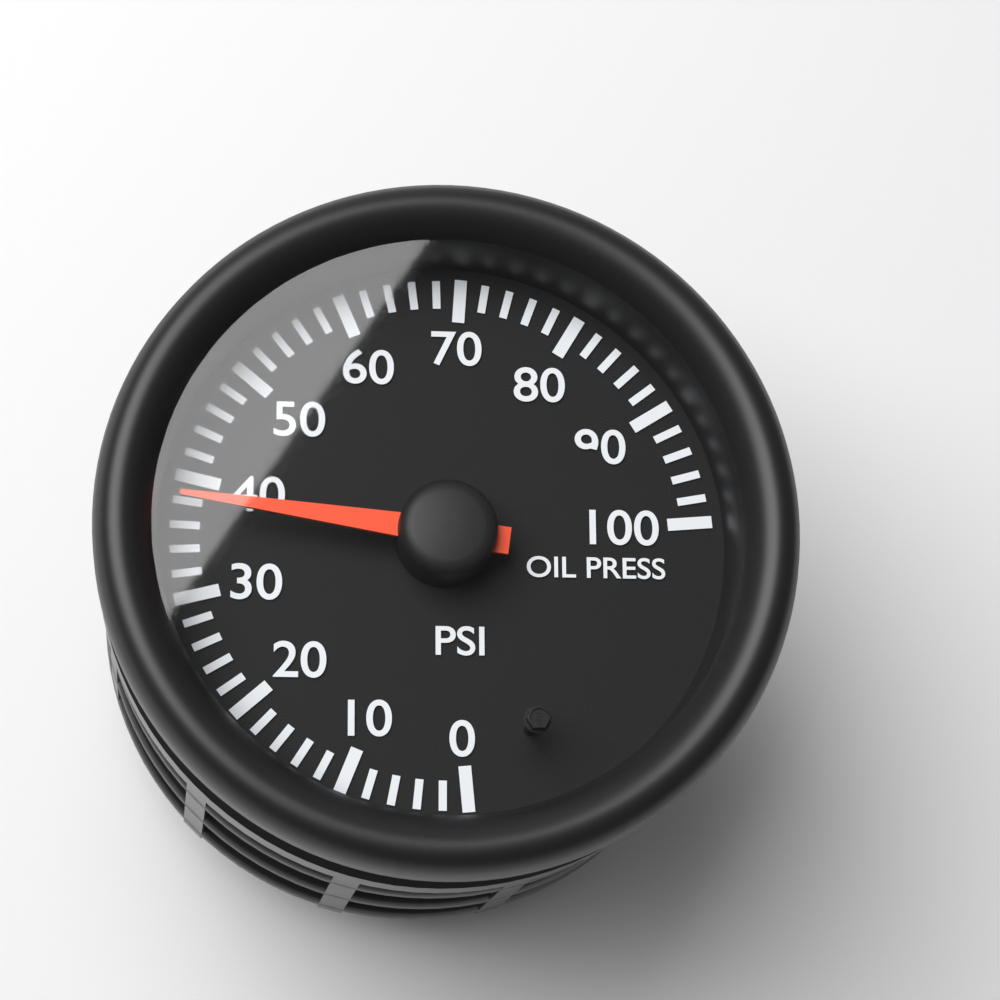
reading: 38 psi
